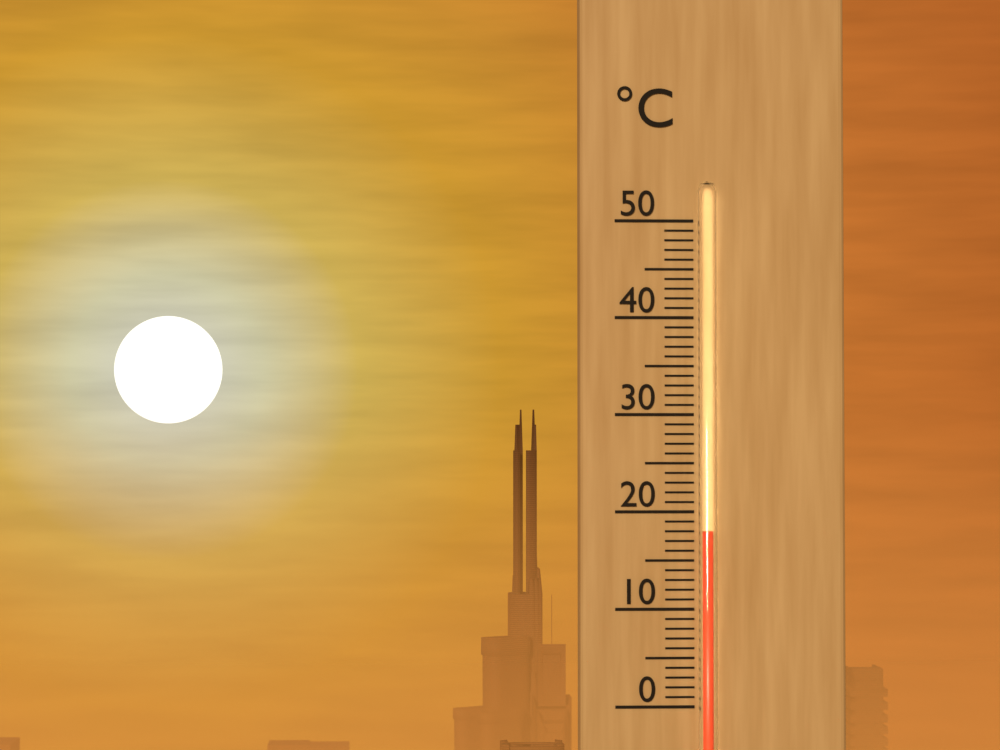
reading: 18 °C
